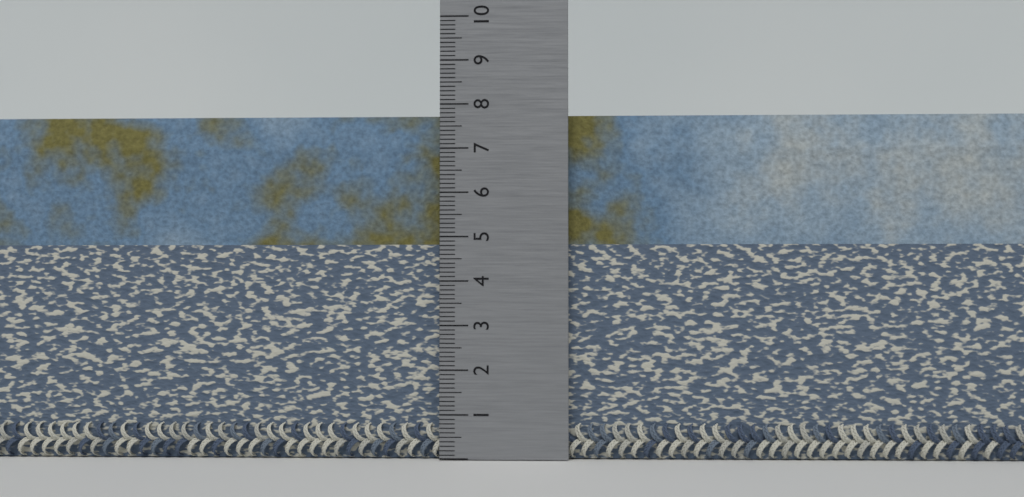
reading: 7.8 (no unit)
